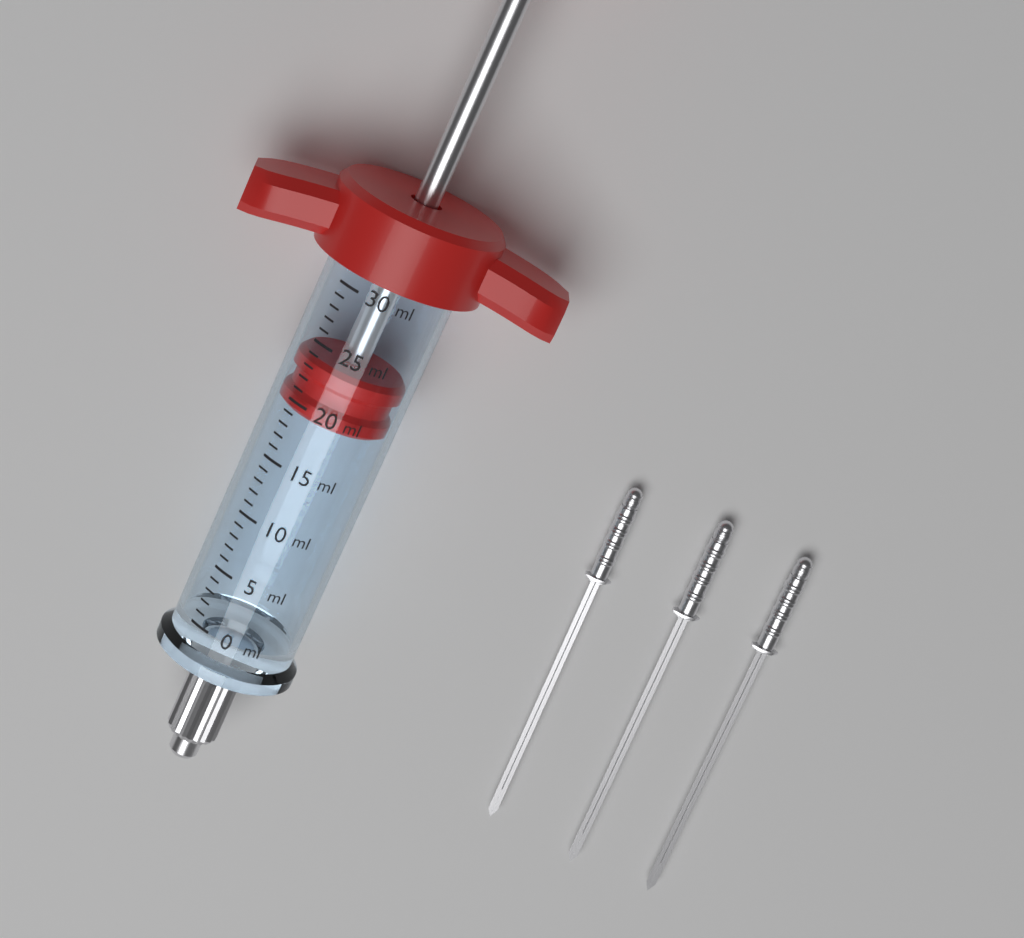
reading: 19 ml
